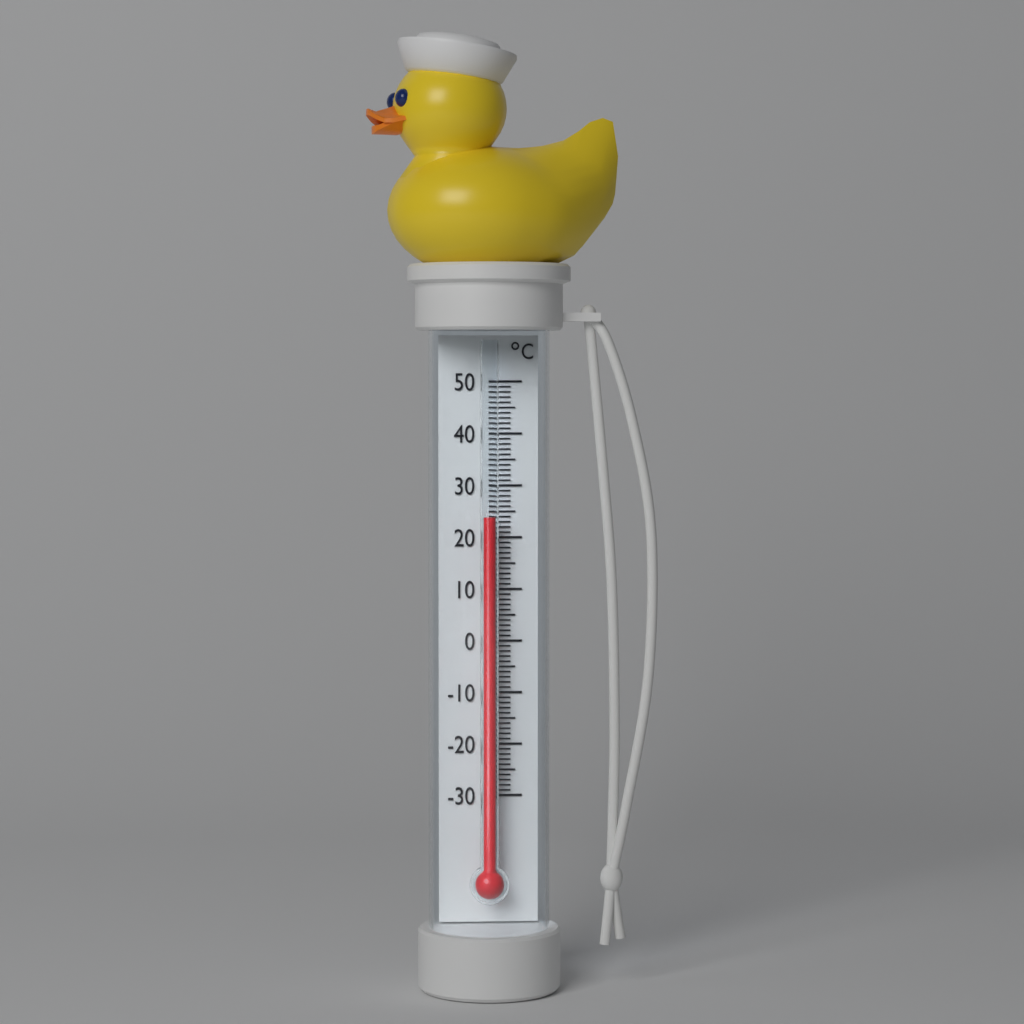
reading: 24 °C
